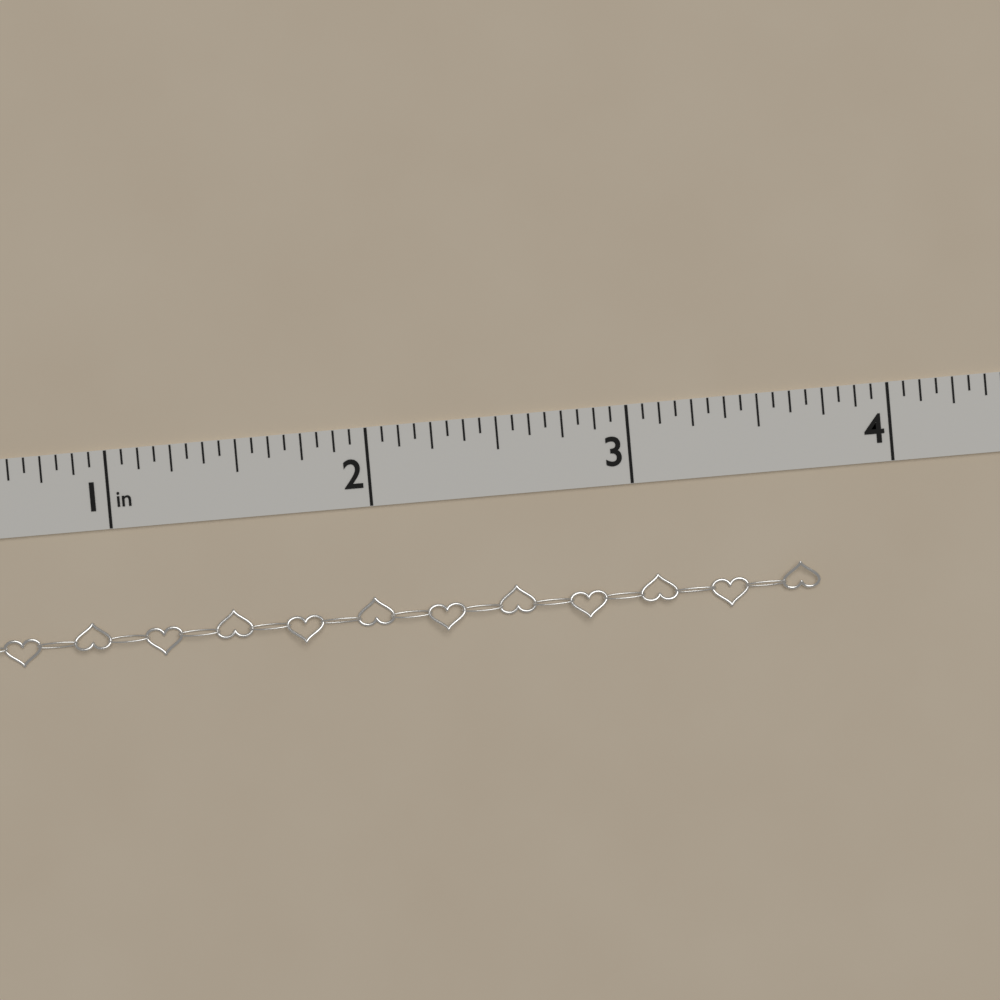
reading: 3.6875 in
